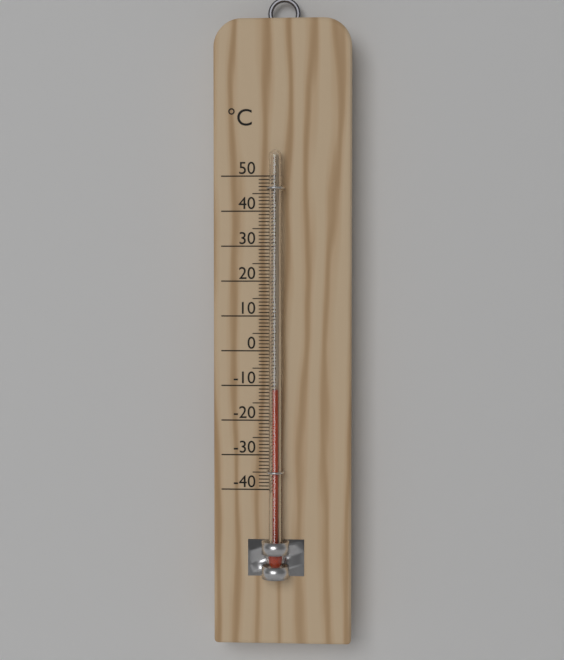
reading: -11 °C
